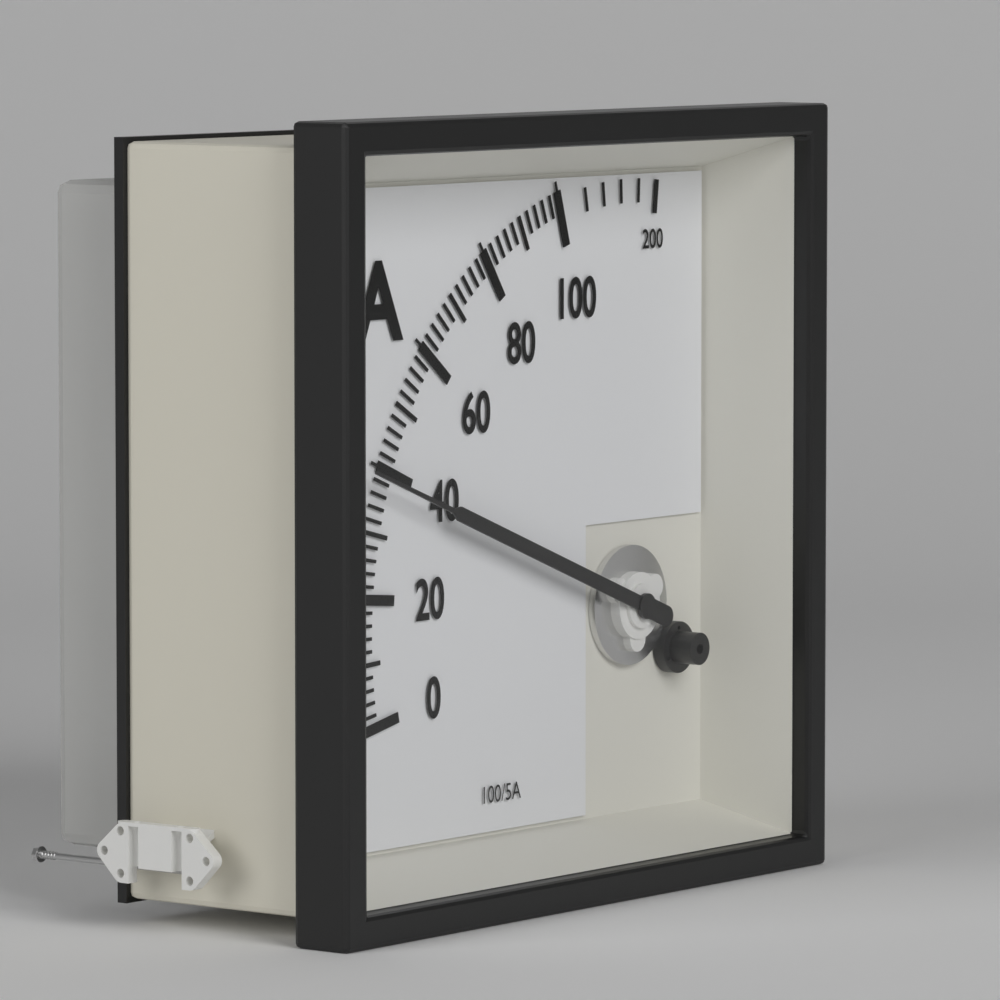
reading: 38 A
